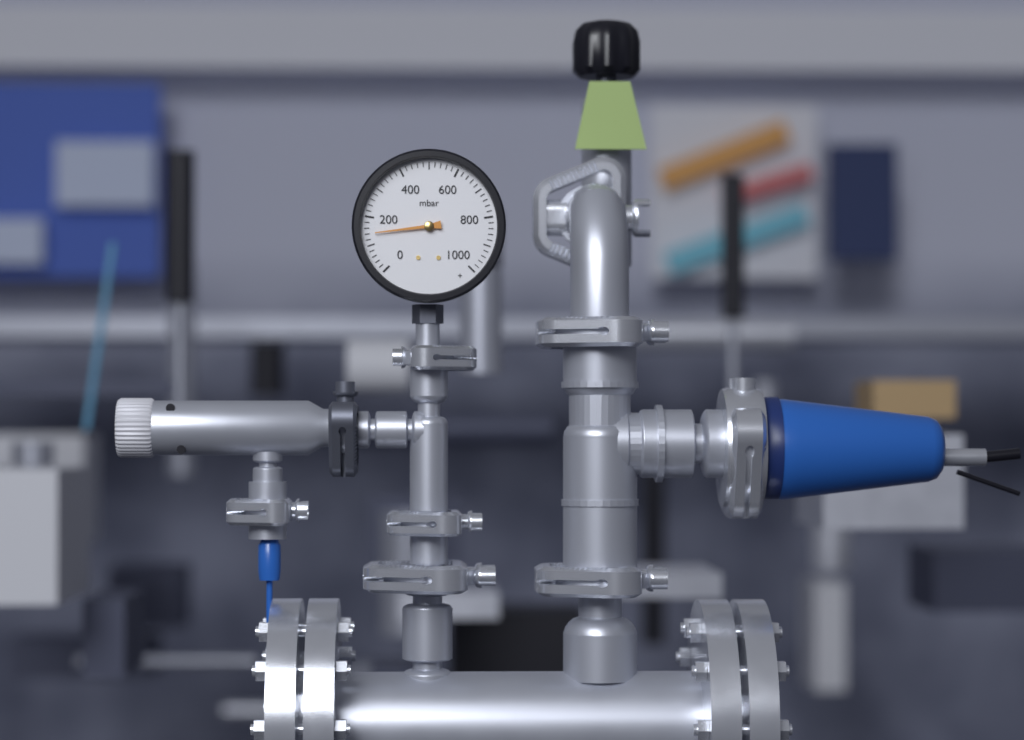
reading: 140 mbar
